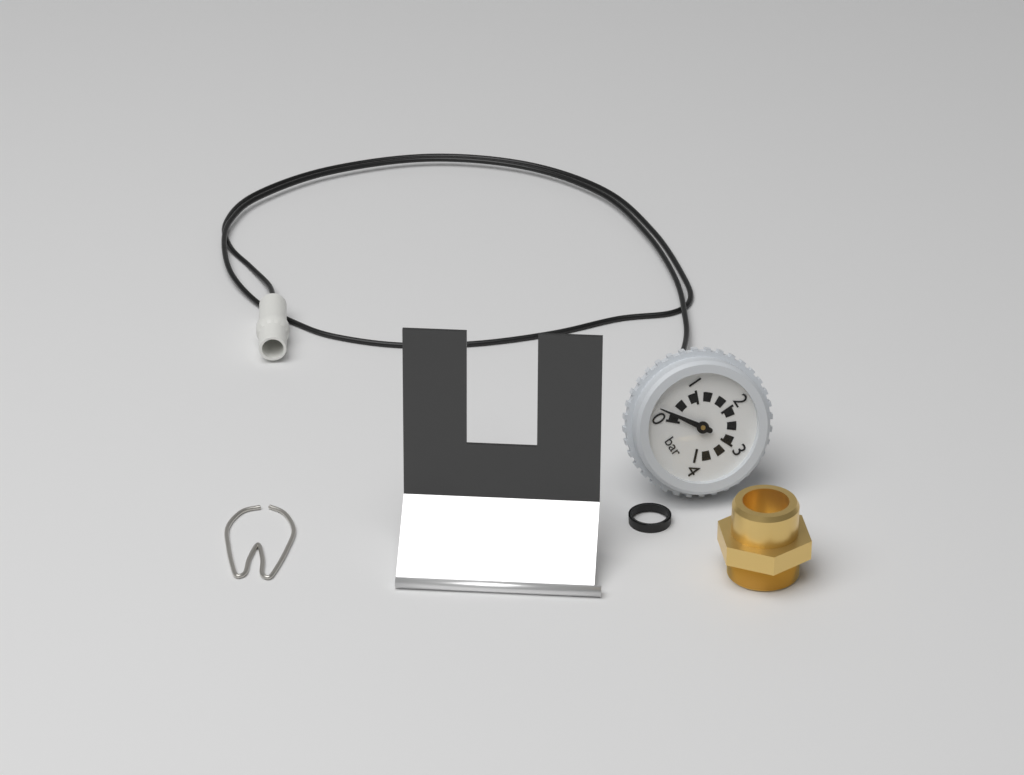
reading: 0.2 bar
